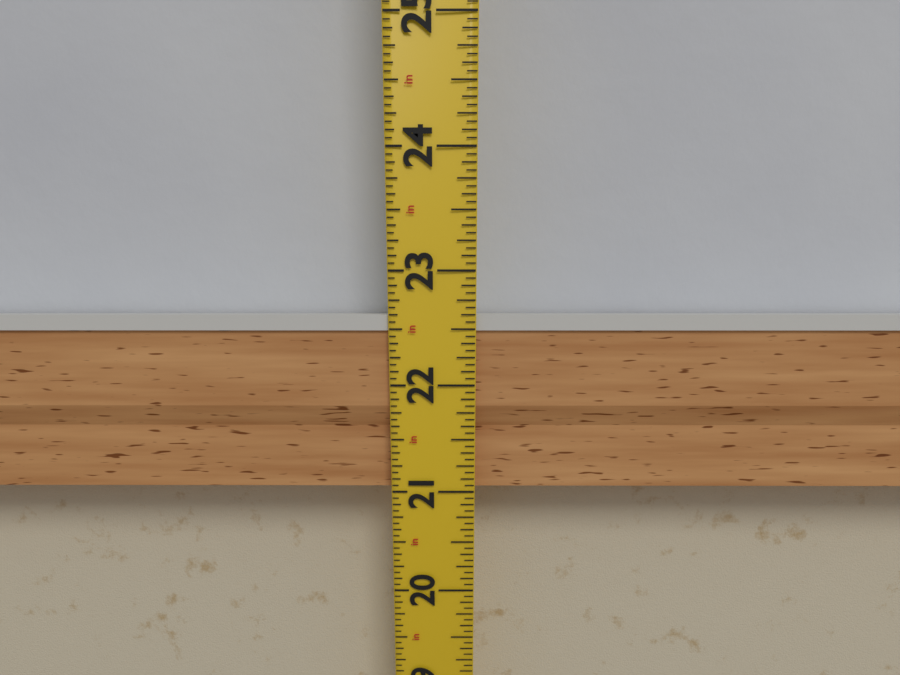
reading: 22.6250 in
